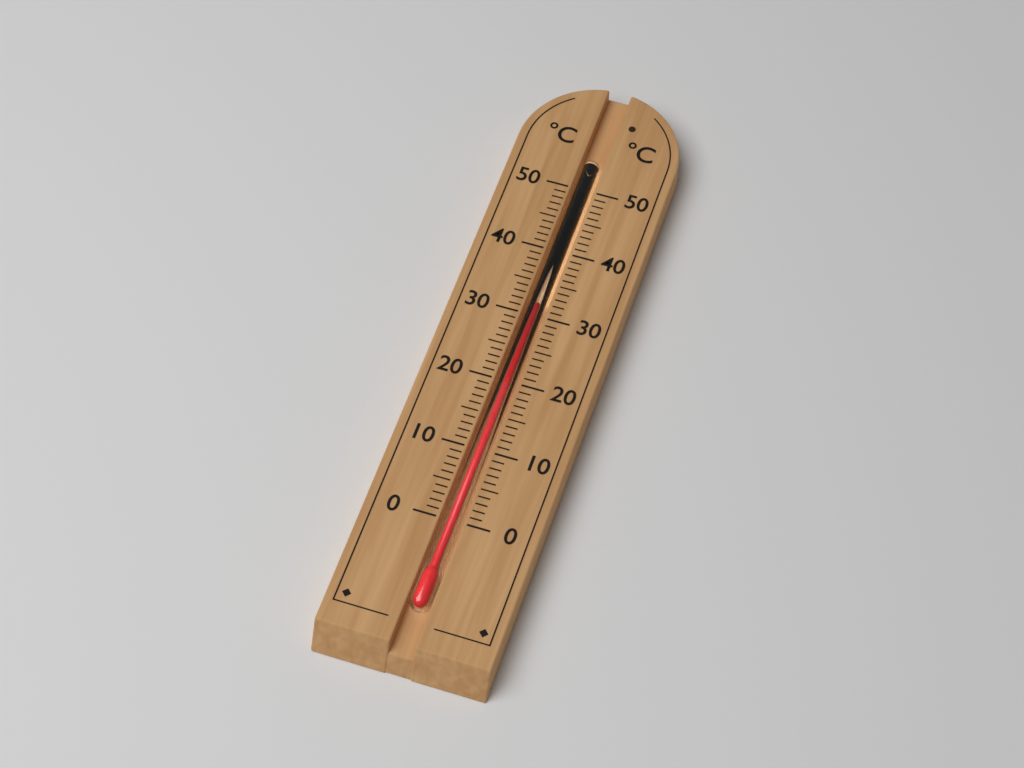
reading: 32 °C
